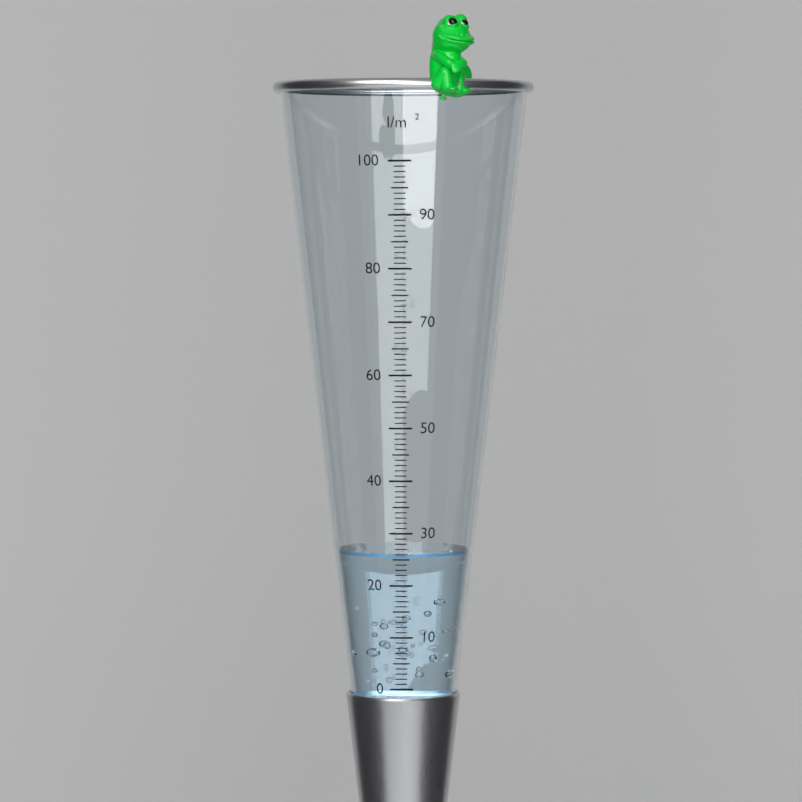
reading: 26 l/m²
